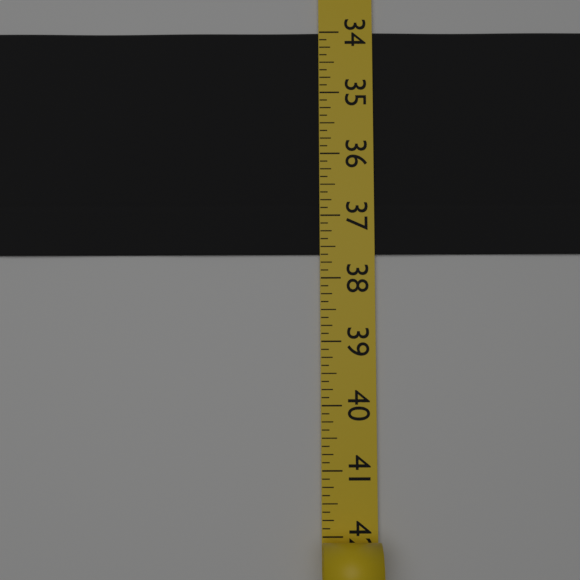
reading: 37.625 (no unit)
